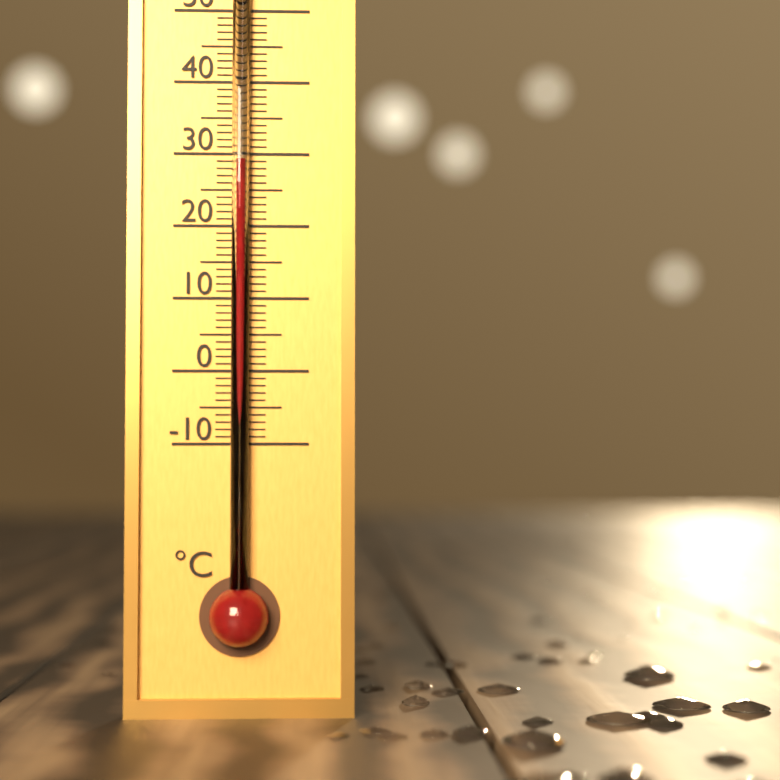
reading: 29 °C
